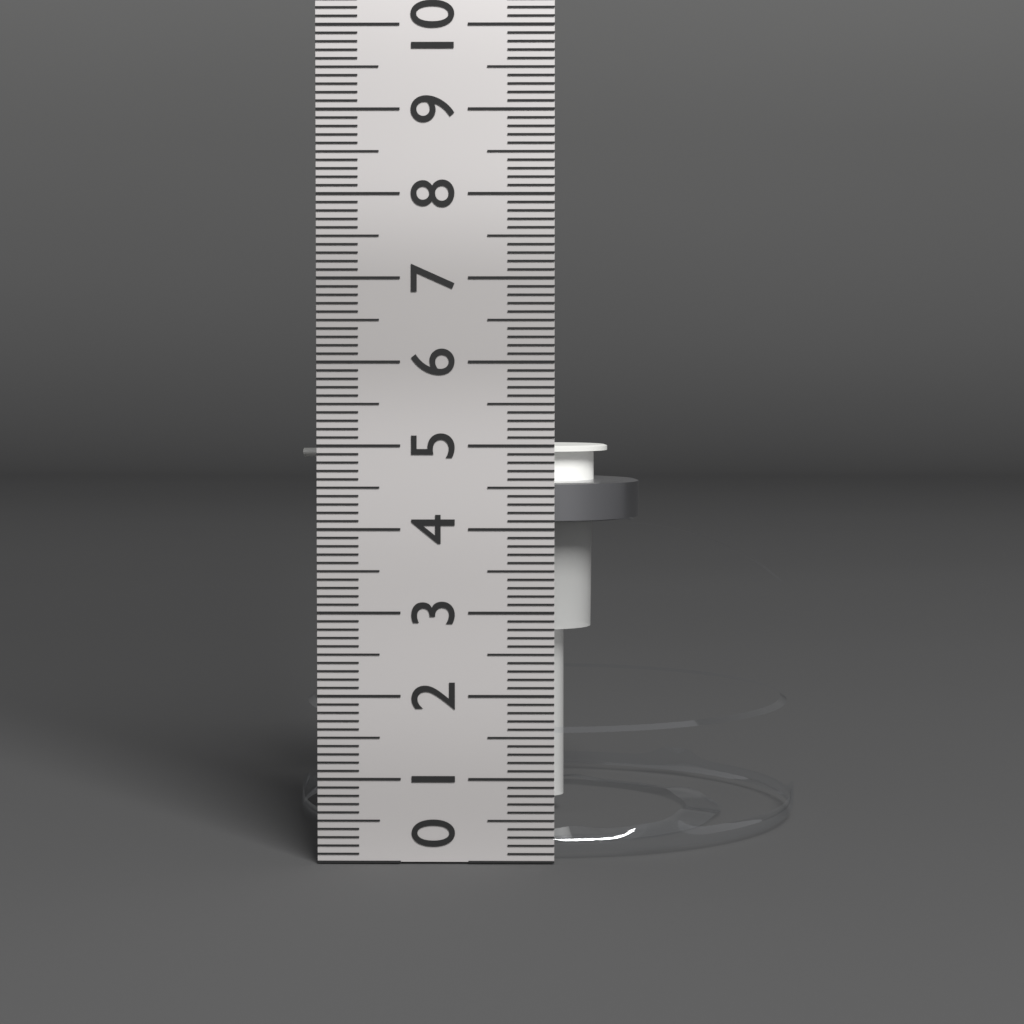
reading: 4.9 cm
